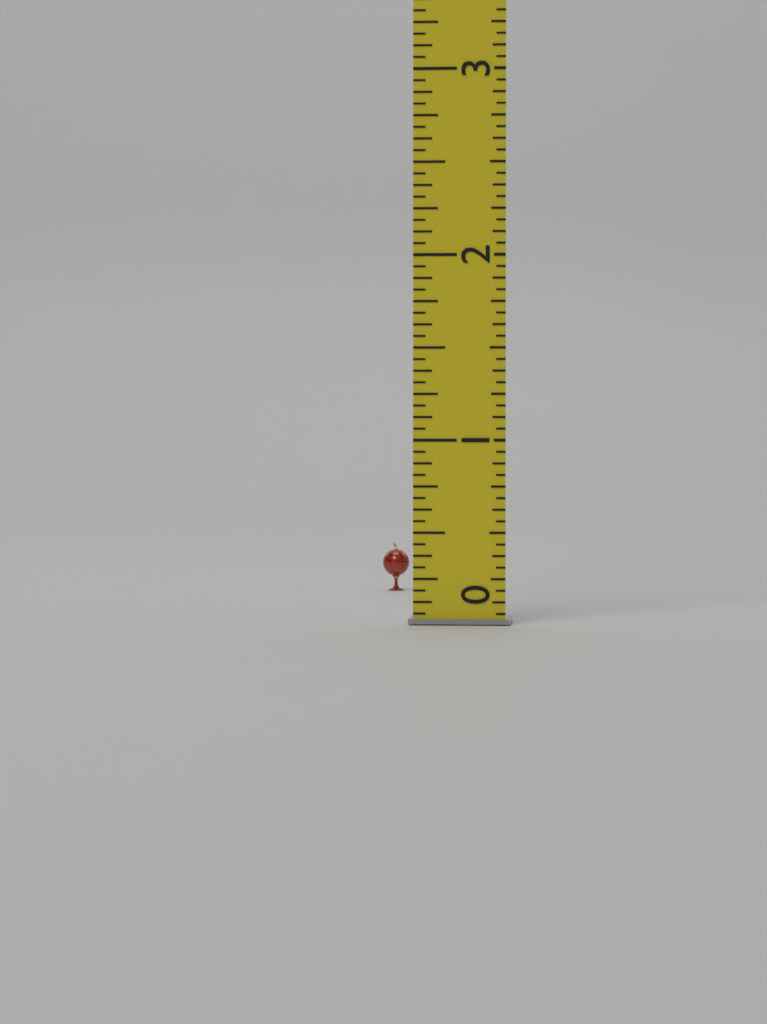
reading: 0.3125 (no unit)
